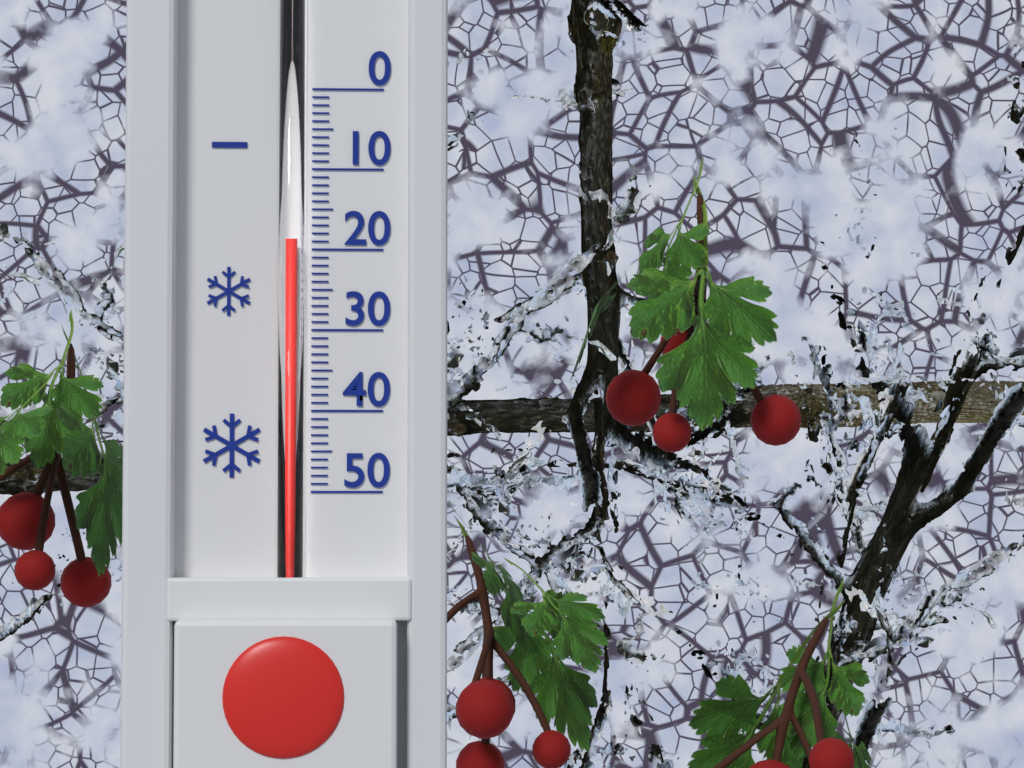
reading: 19 (no unit)
